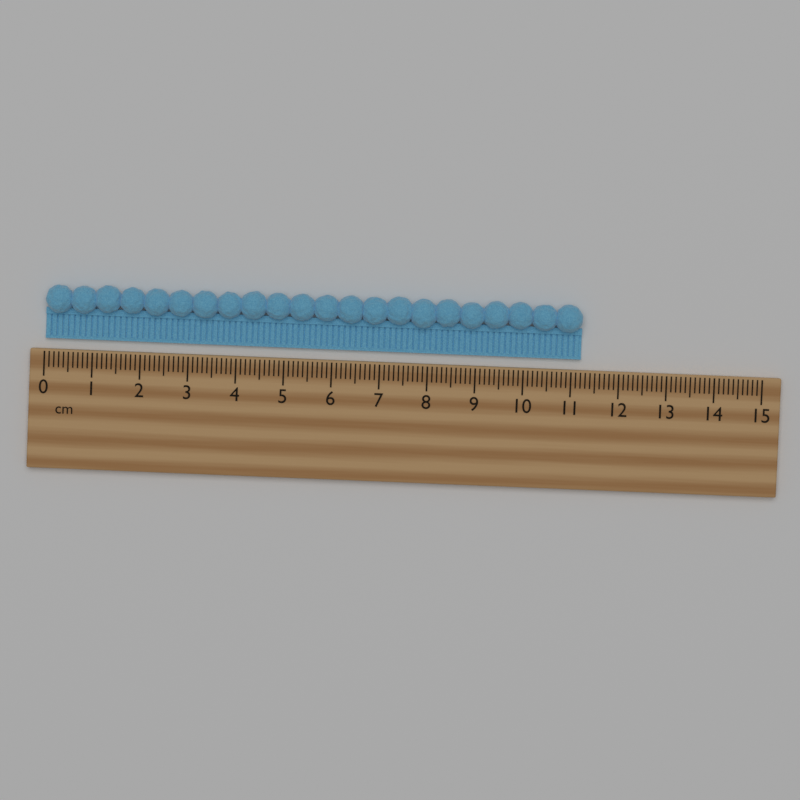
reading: 11.2 cm
